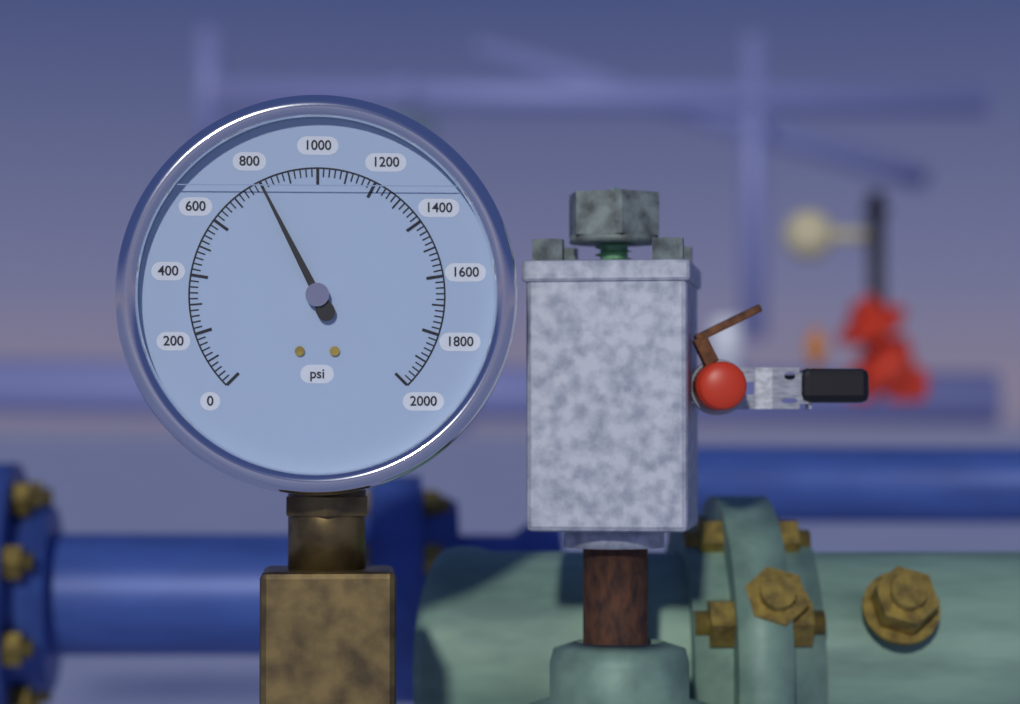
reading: 800 psi
